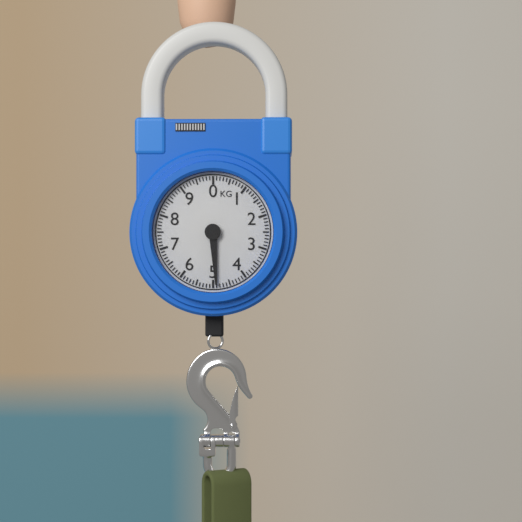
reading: 4.9 kg
